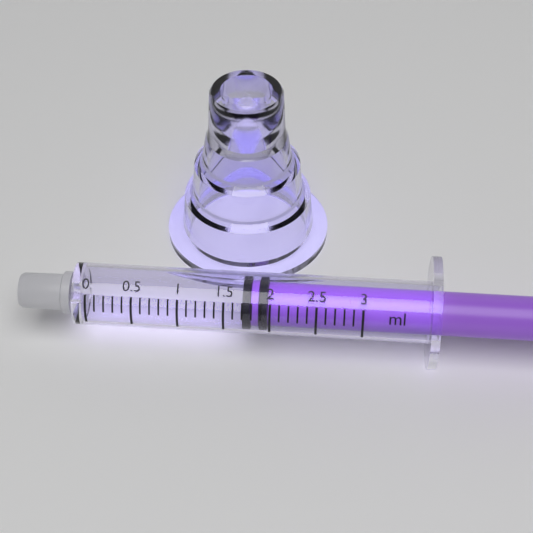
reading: 1.7 ml
